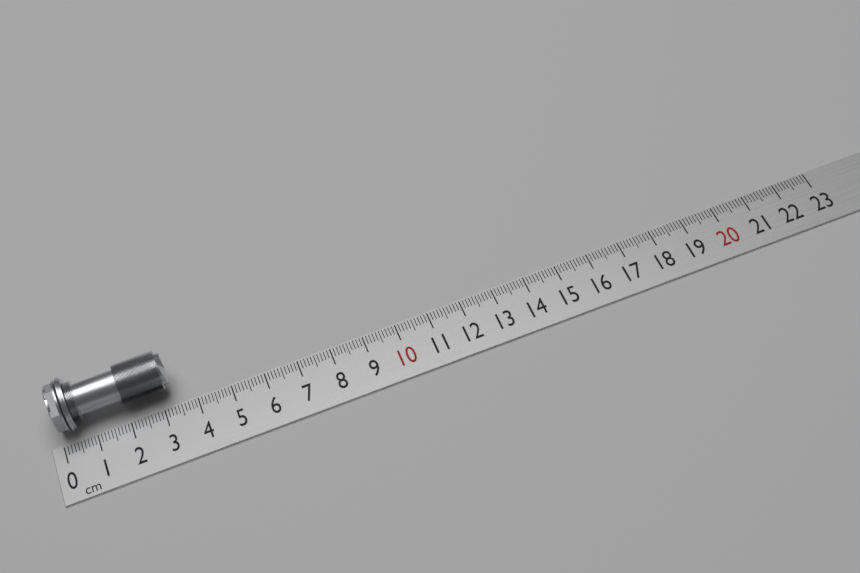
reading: 3.4 cm
